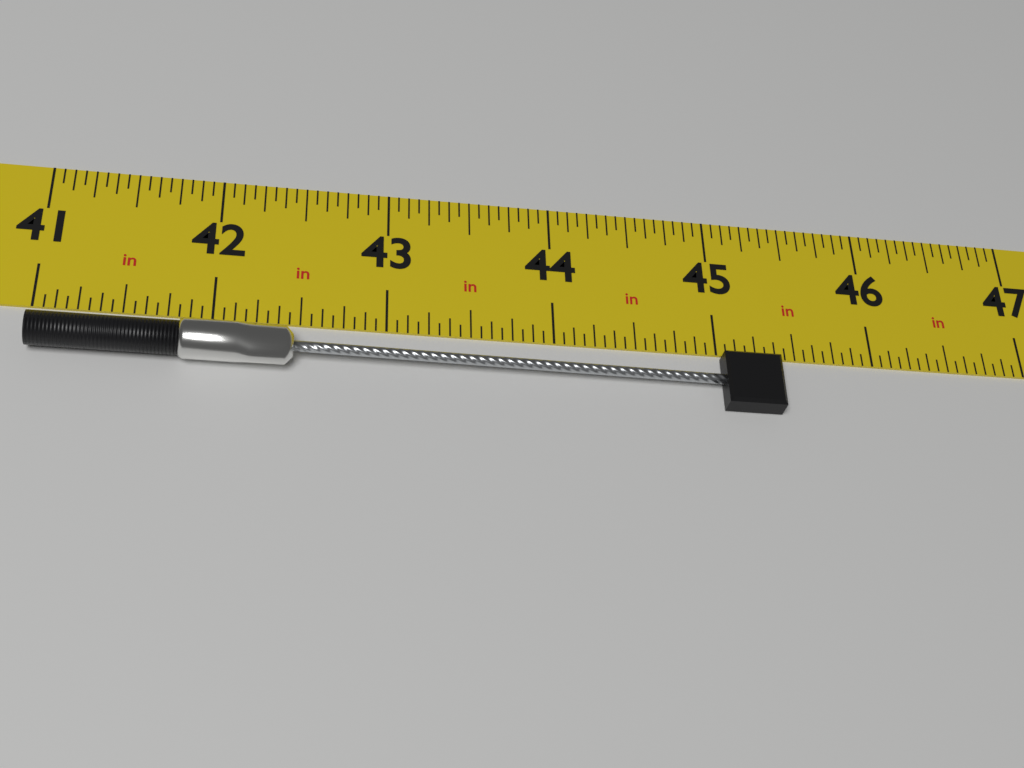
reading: 45.3750 in
